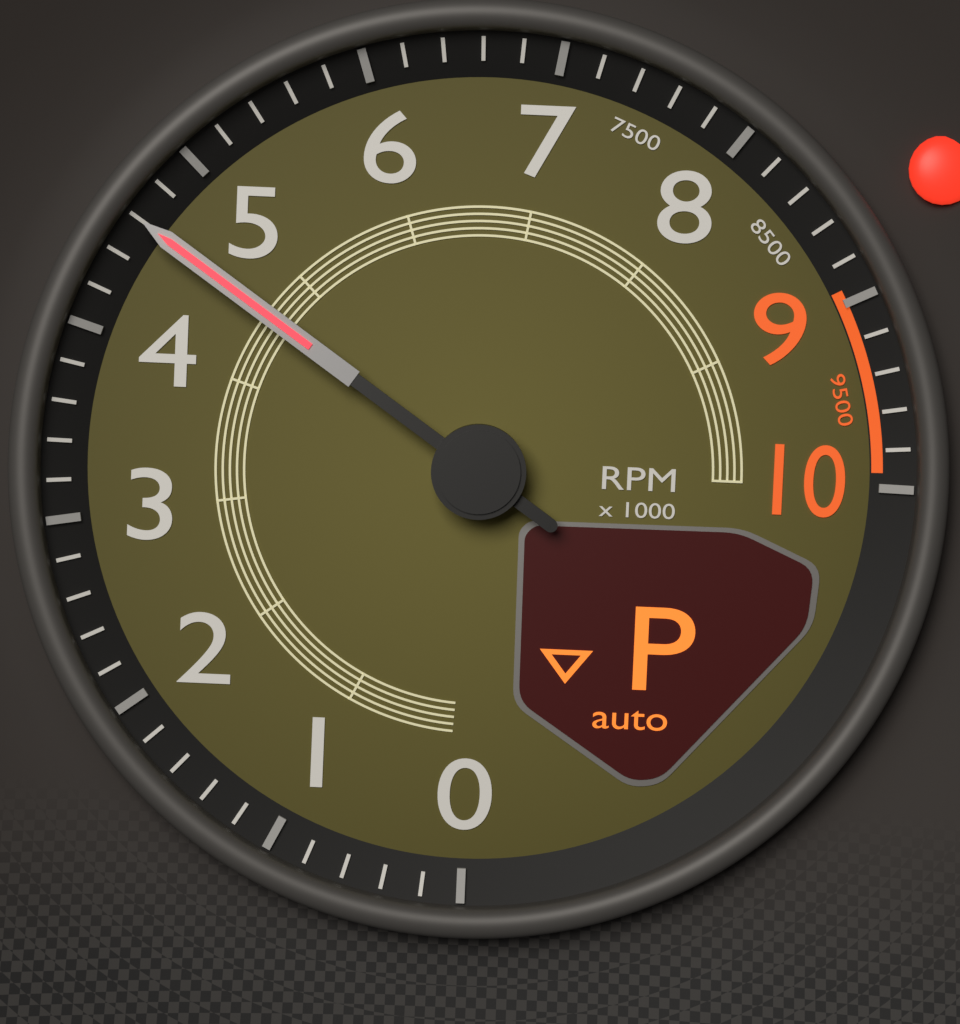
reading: 4600 RPM
